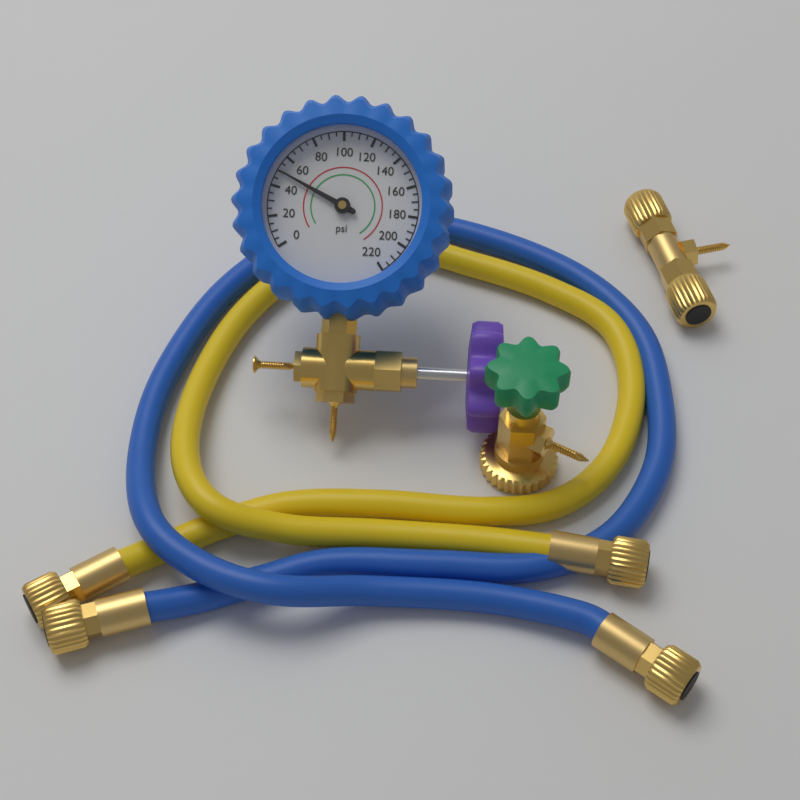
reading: 50 psi
